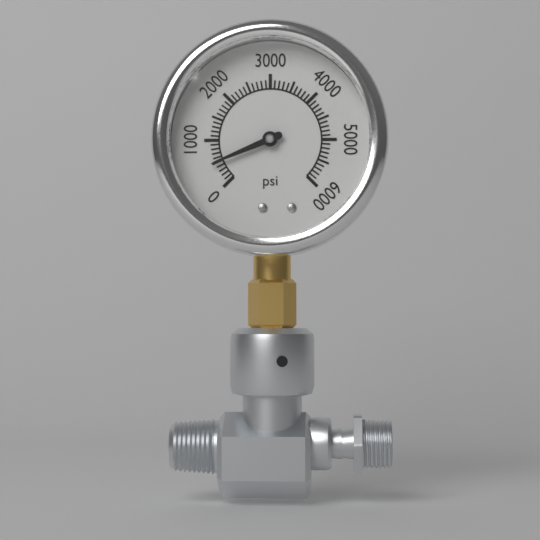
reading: 500 psi
